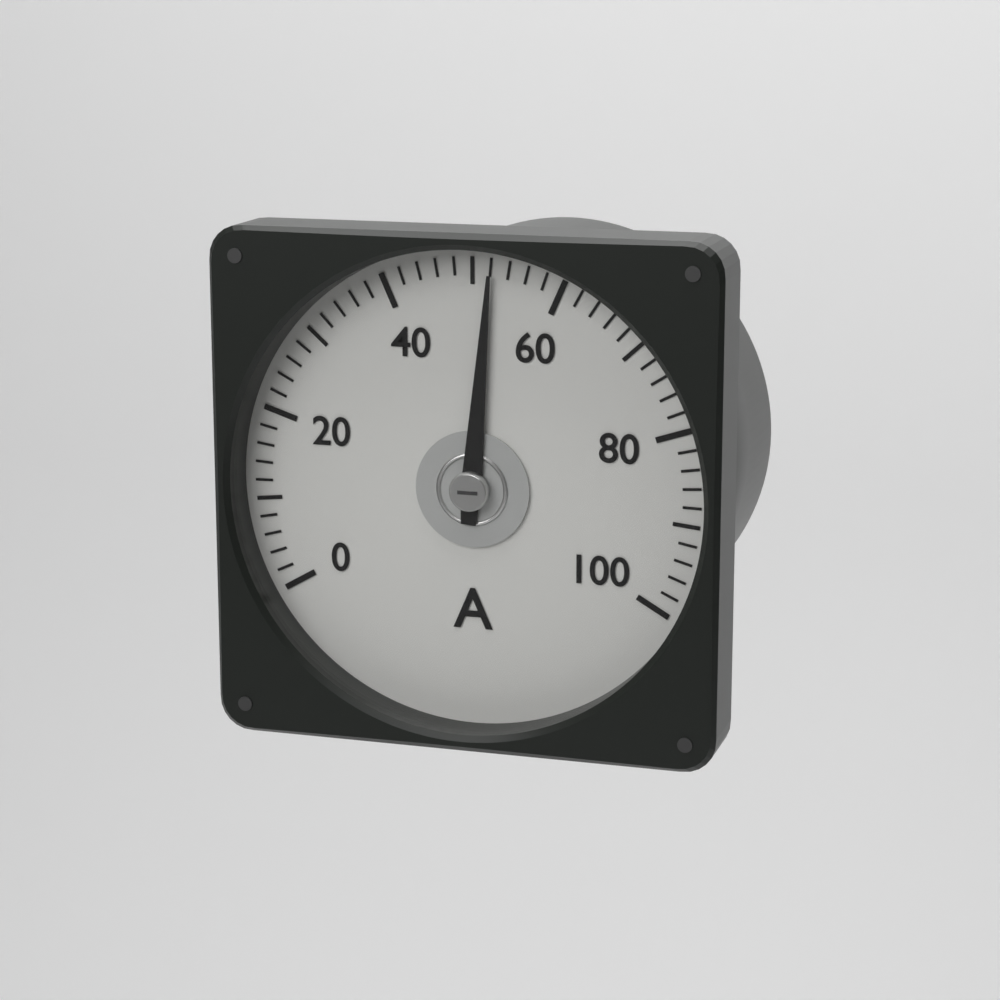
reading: 52 A
